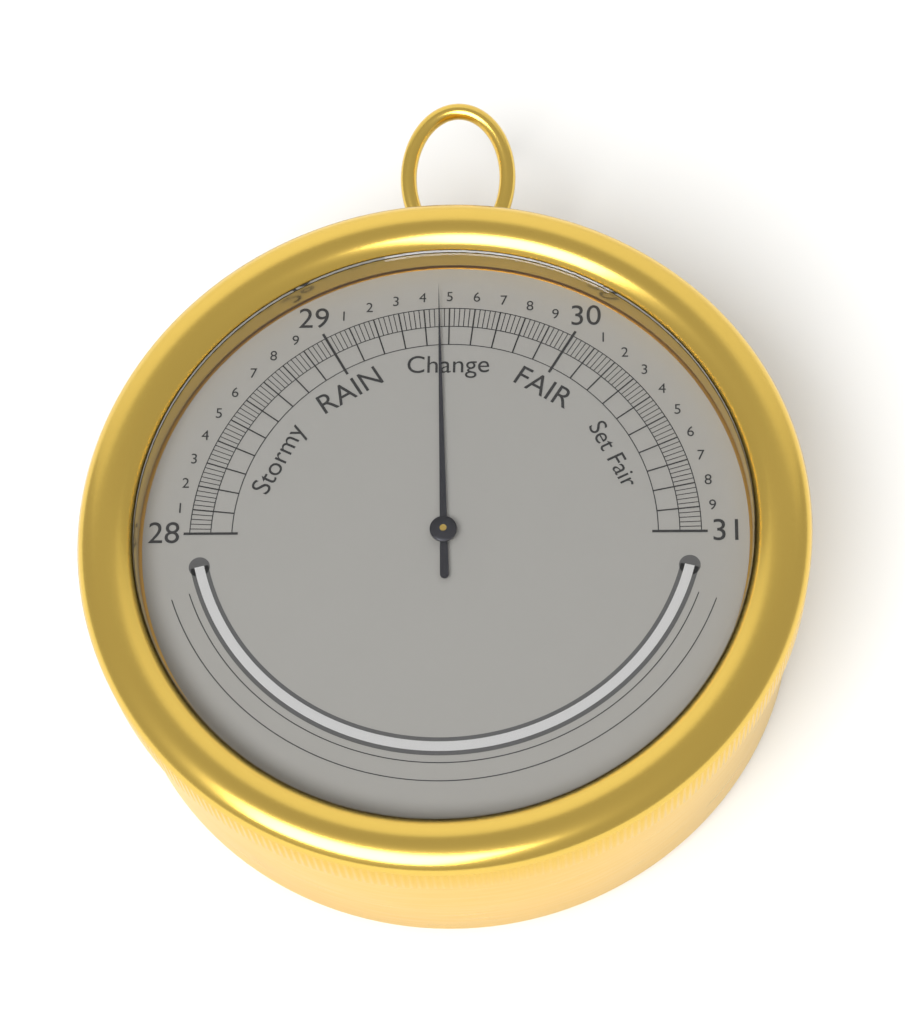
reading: 29.46 inHg
